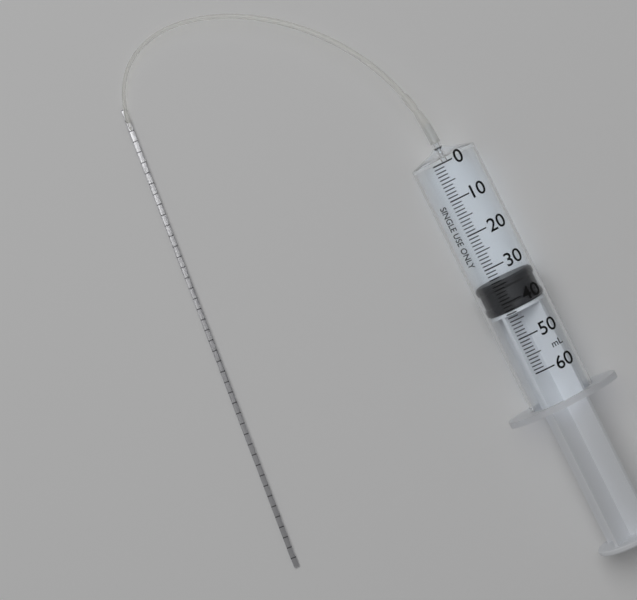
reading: 34 ml
